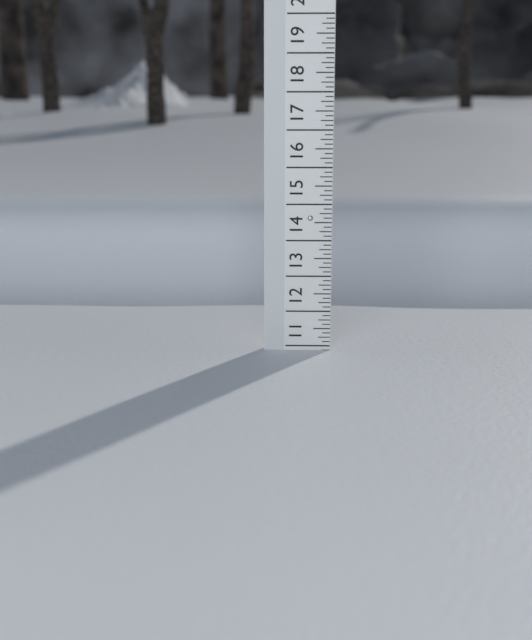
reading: 10.875 (no unit)
